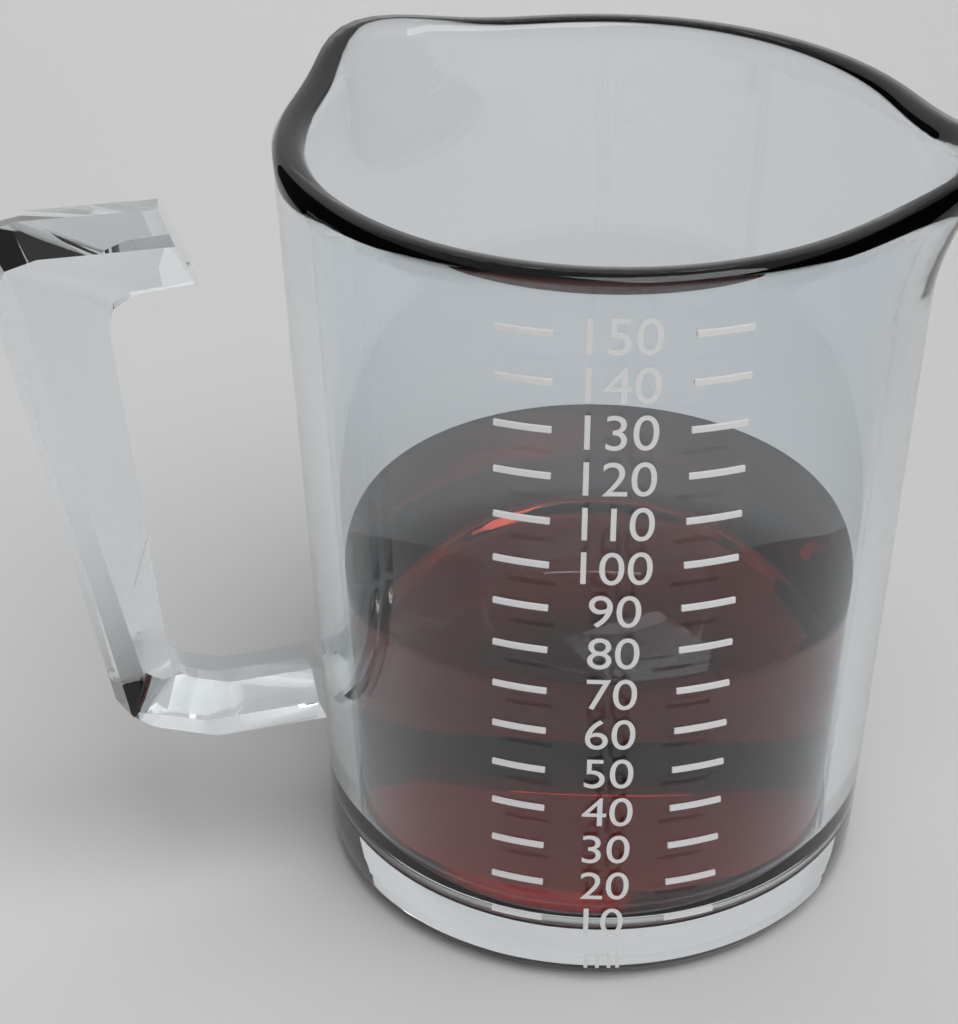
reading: 70 ml
